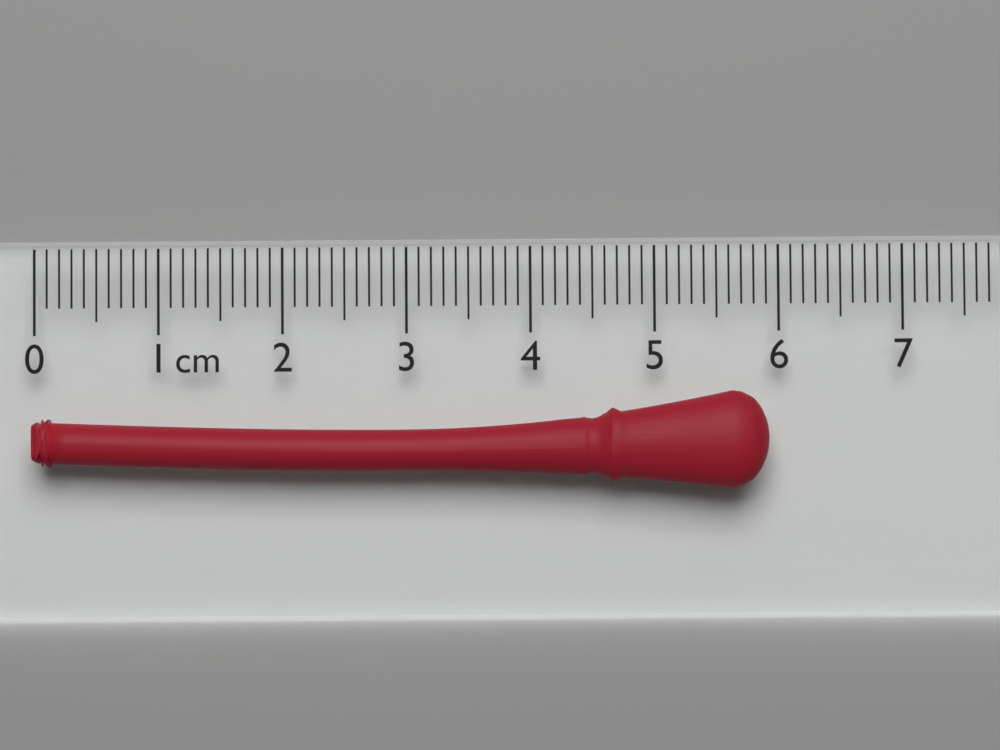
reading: 5.9 cm
